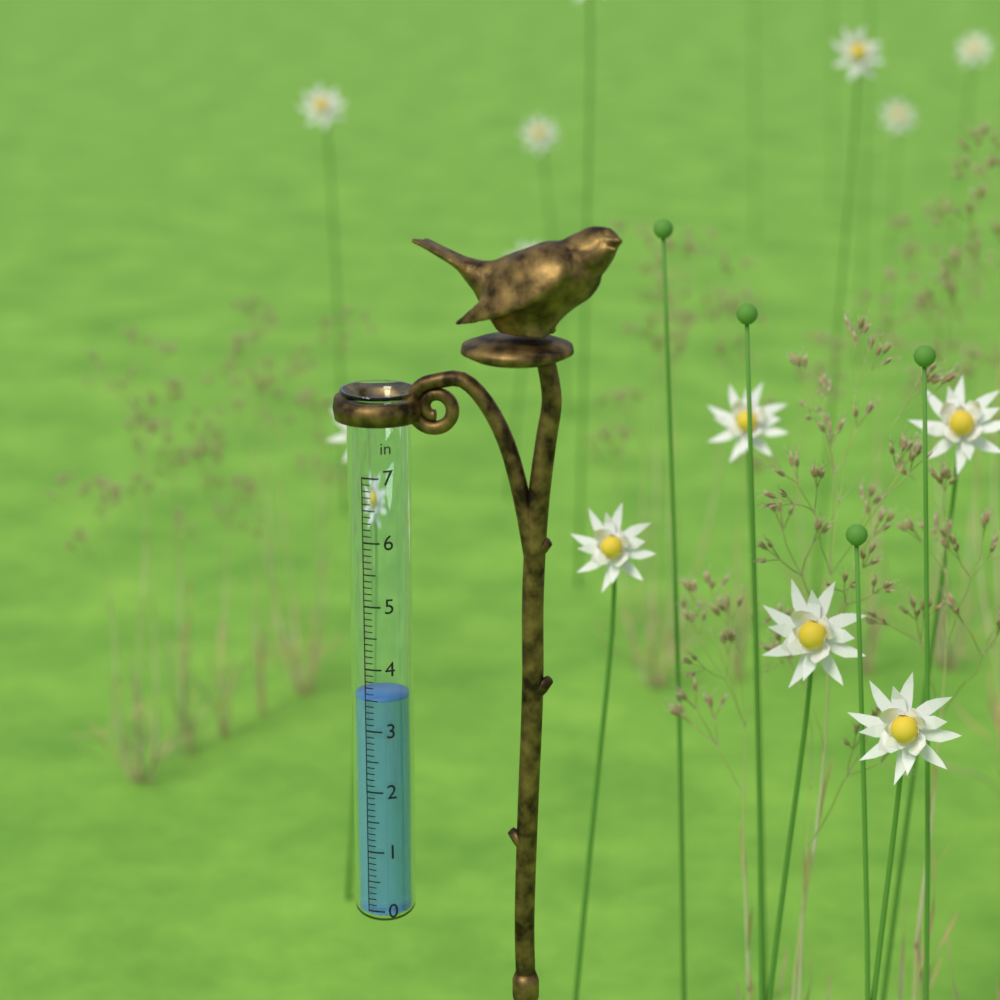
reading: 3.5 in
